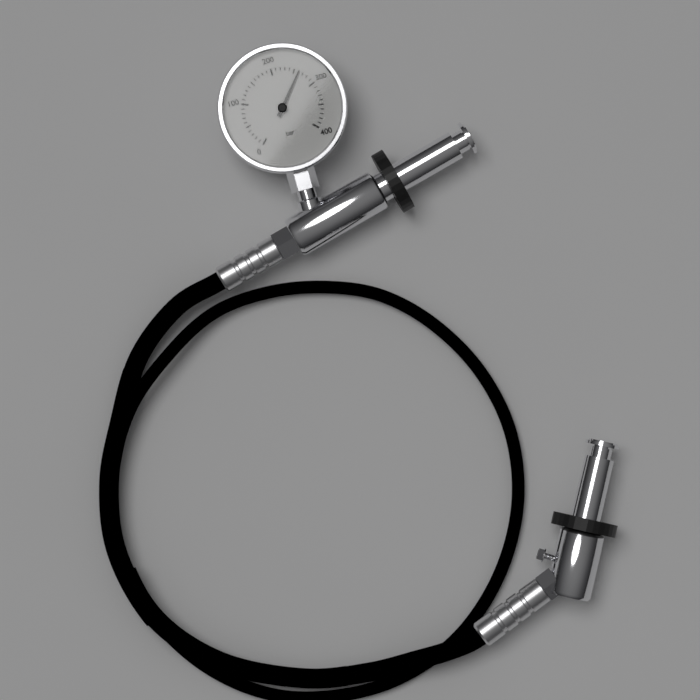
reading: 260 bar
